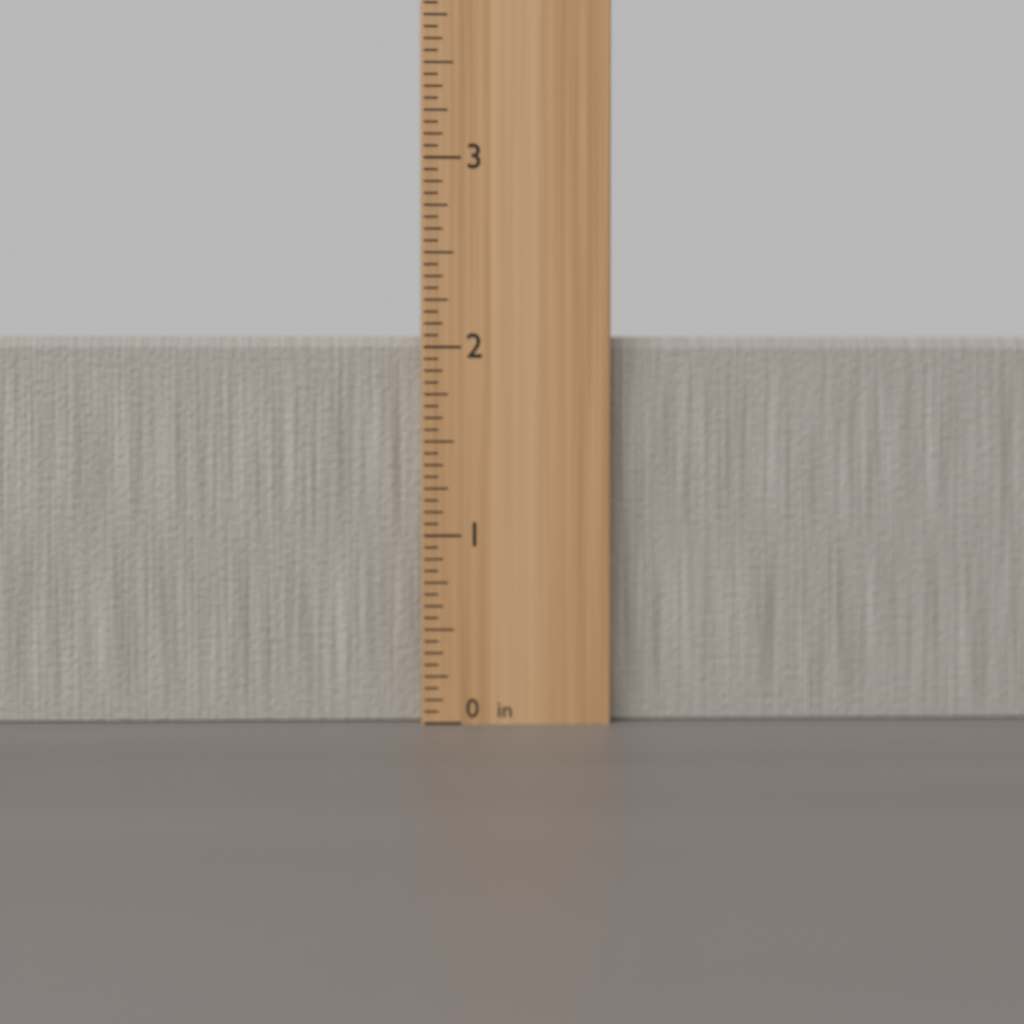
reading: 2.0625 in
